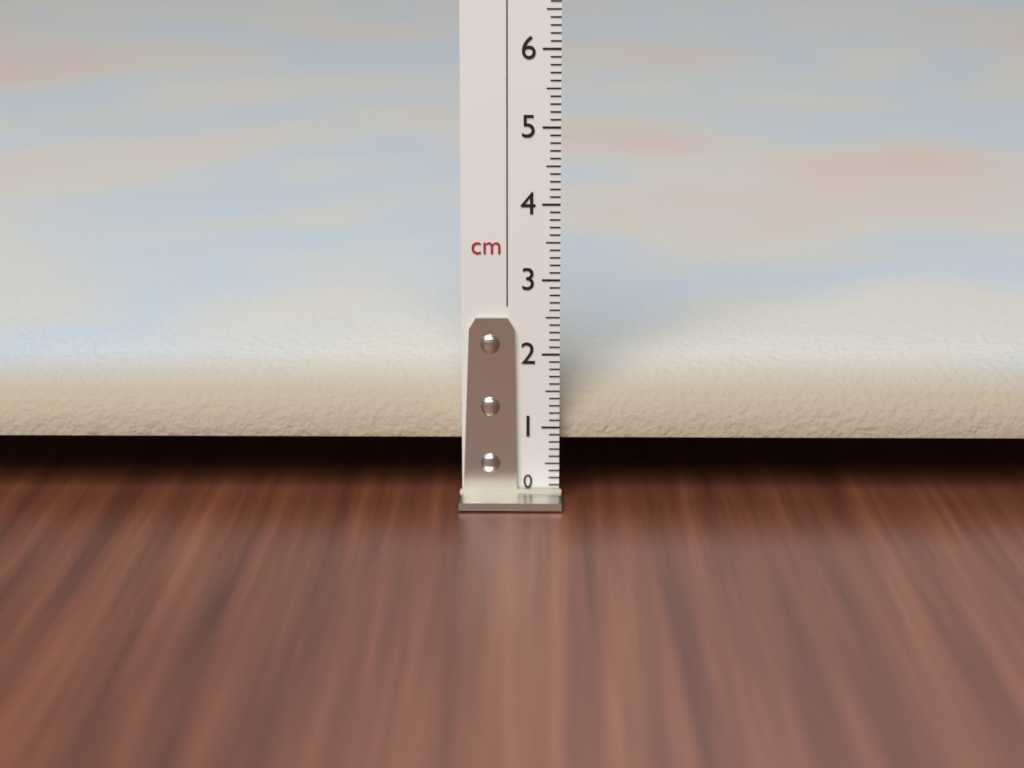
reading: 2.0 cm
